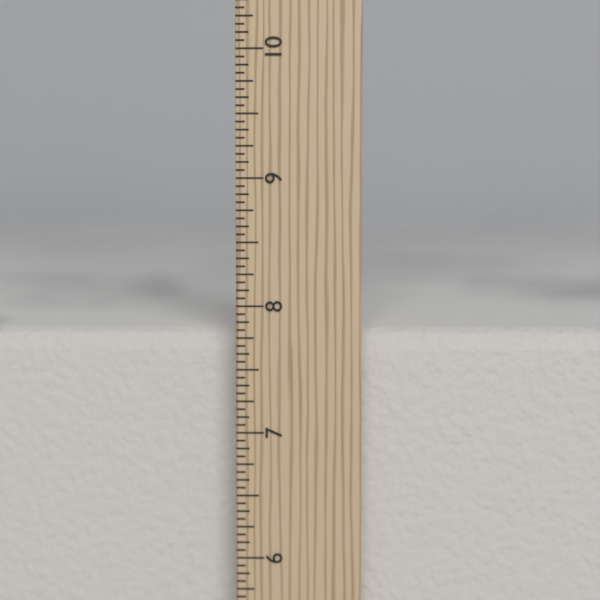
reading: 7.8125 in
